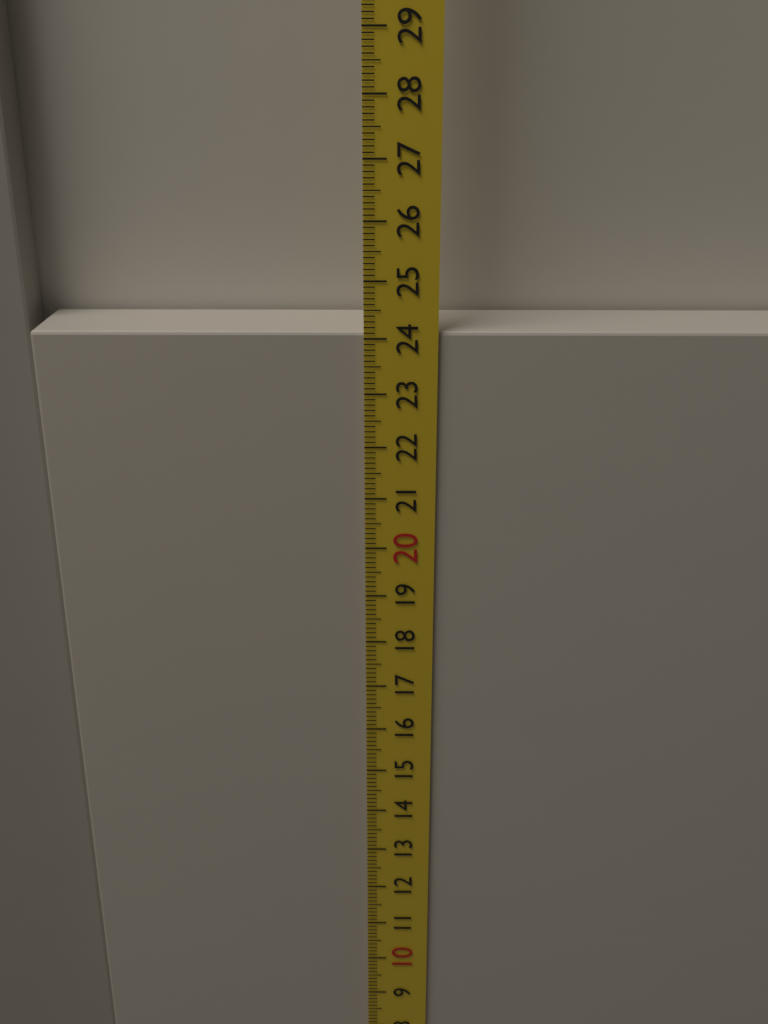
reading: 24.1 cm
